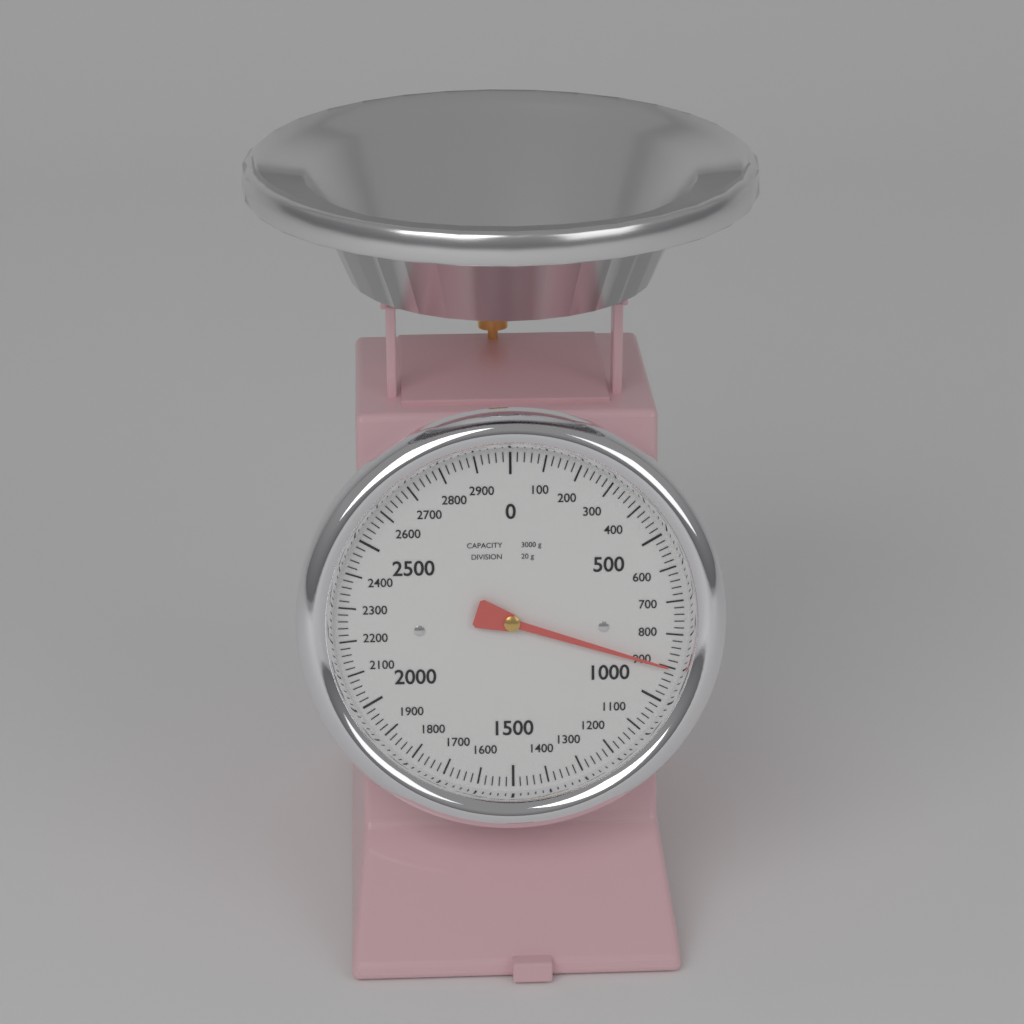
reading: 900 g
